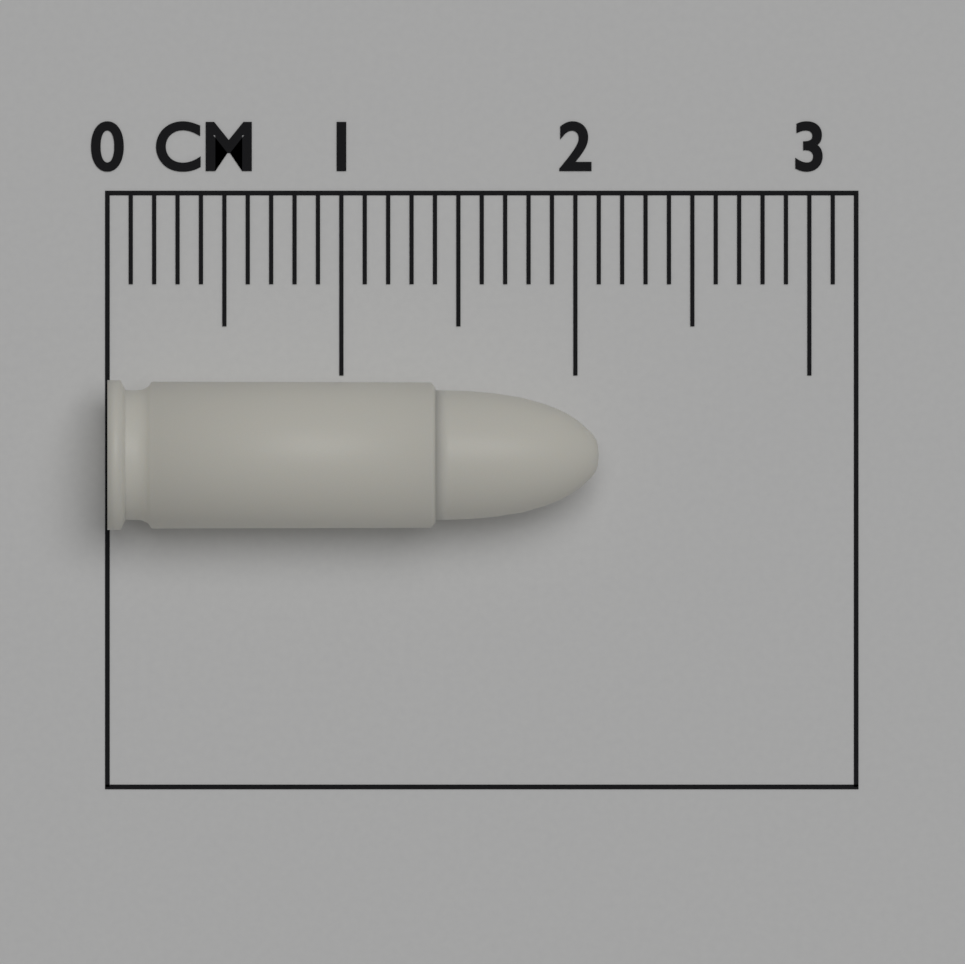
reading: 2.1 cm
